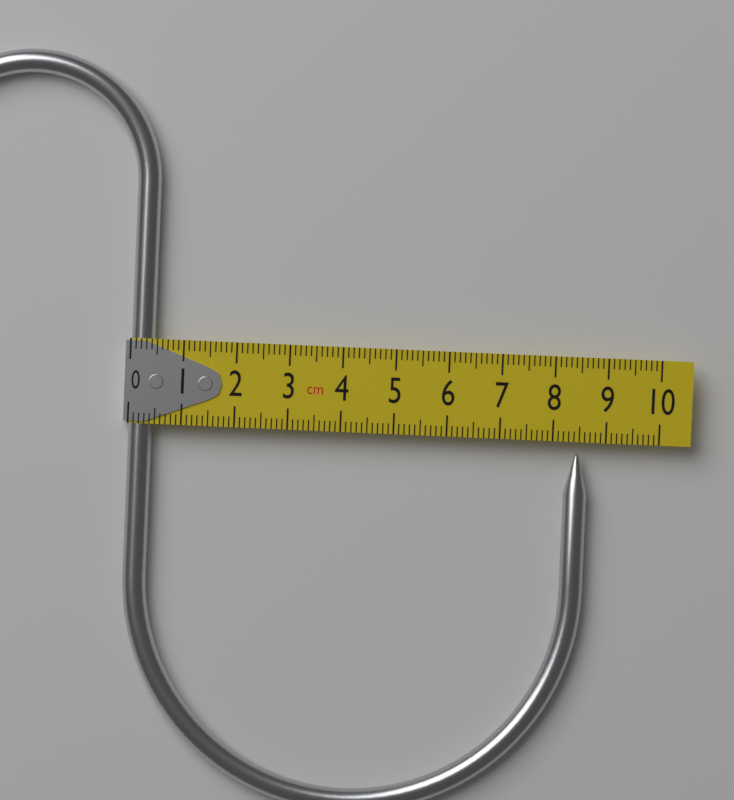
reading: 8.7 cm
